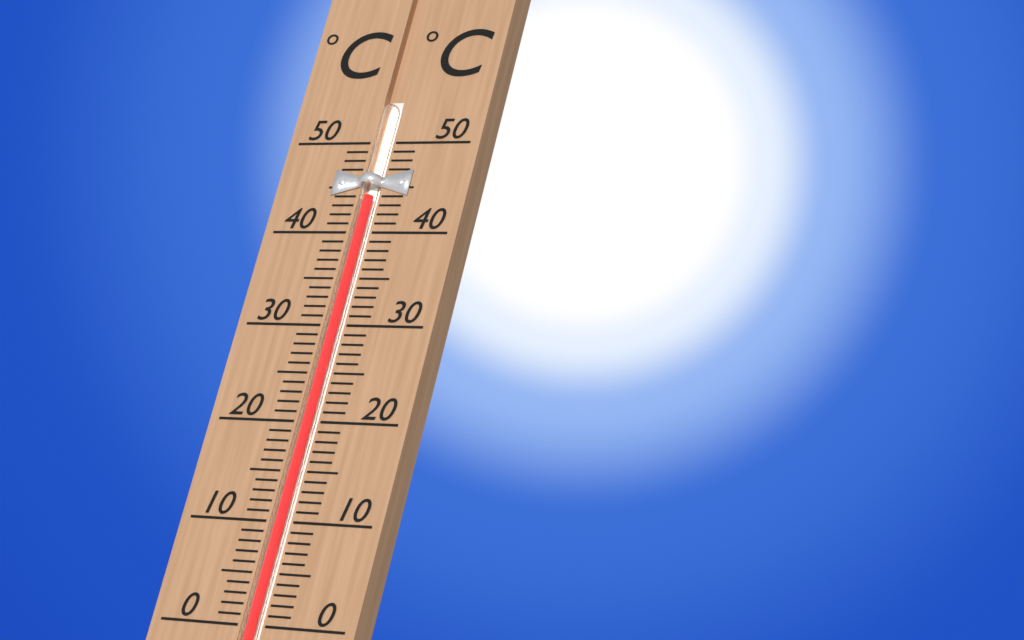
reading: 44 °C
